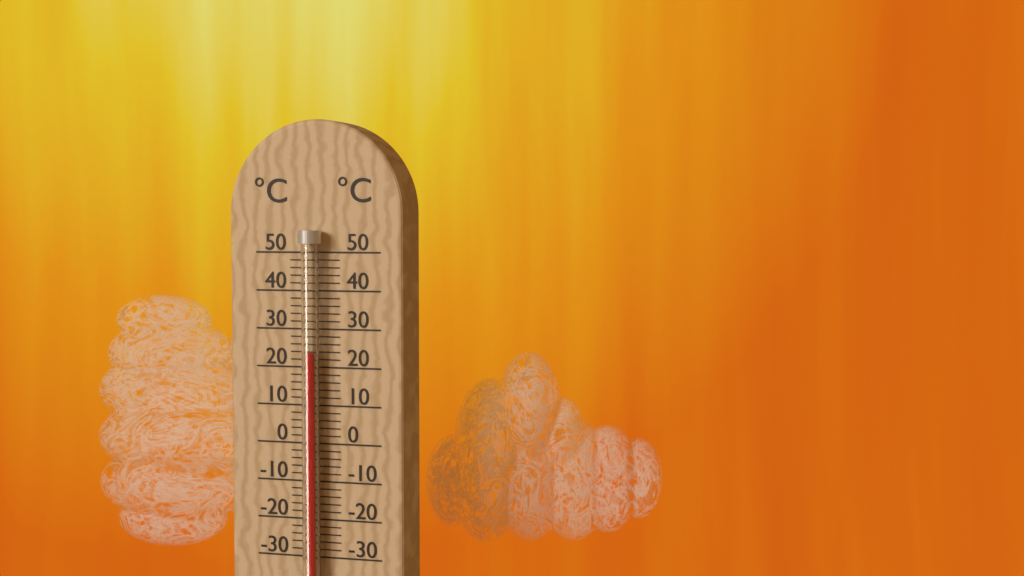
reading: 24 °C
